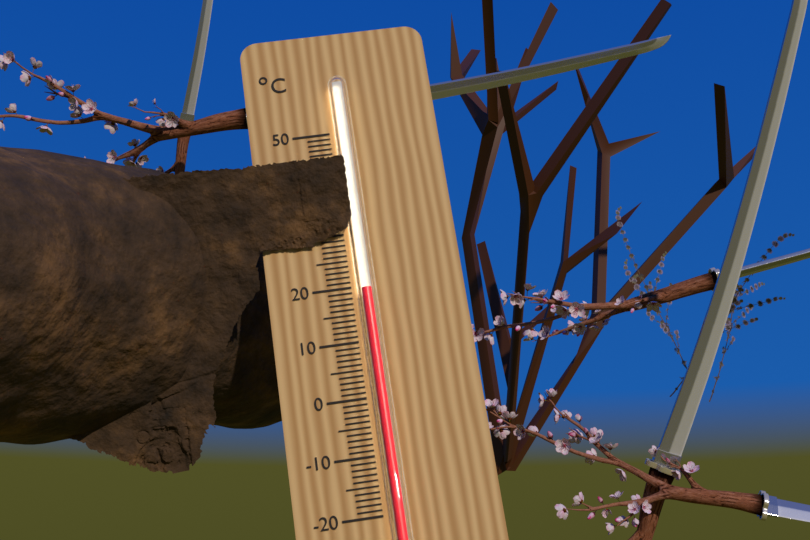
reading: 19 °C
